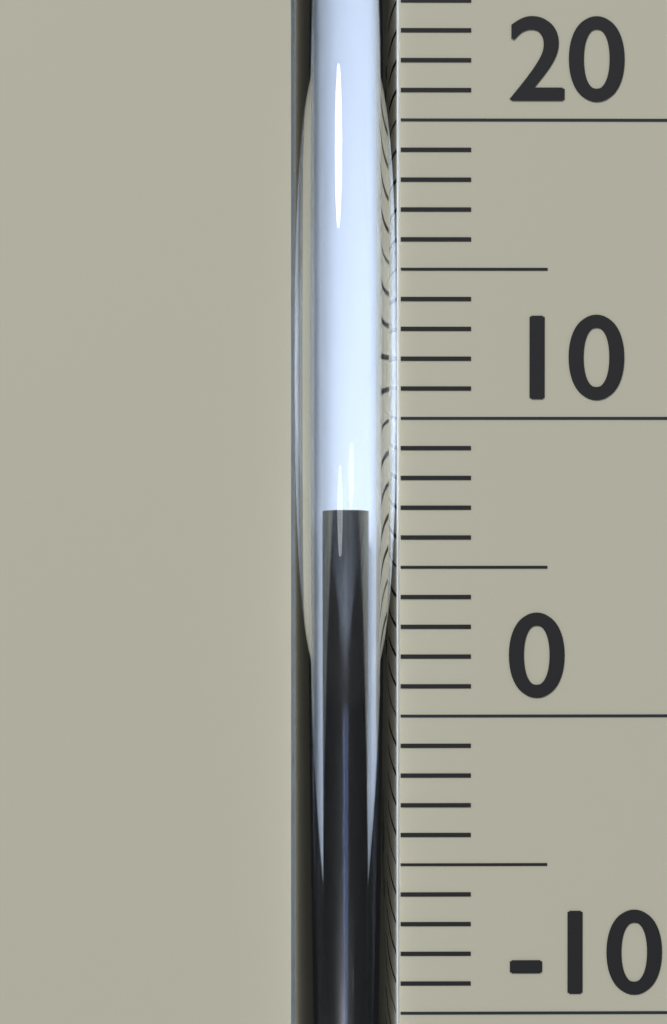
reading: 7 °C
